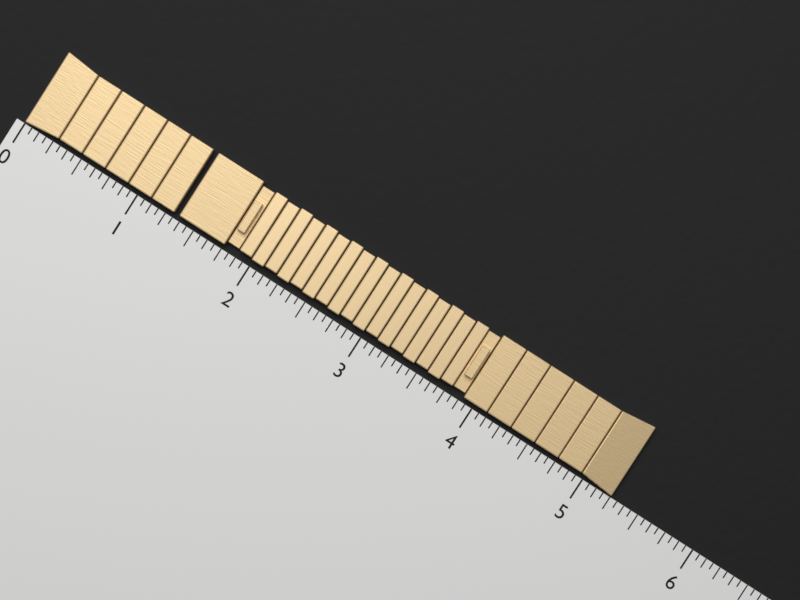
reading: 5.2500 (no unit)
